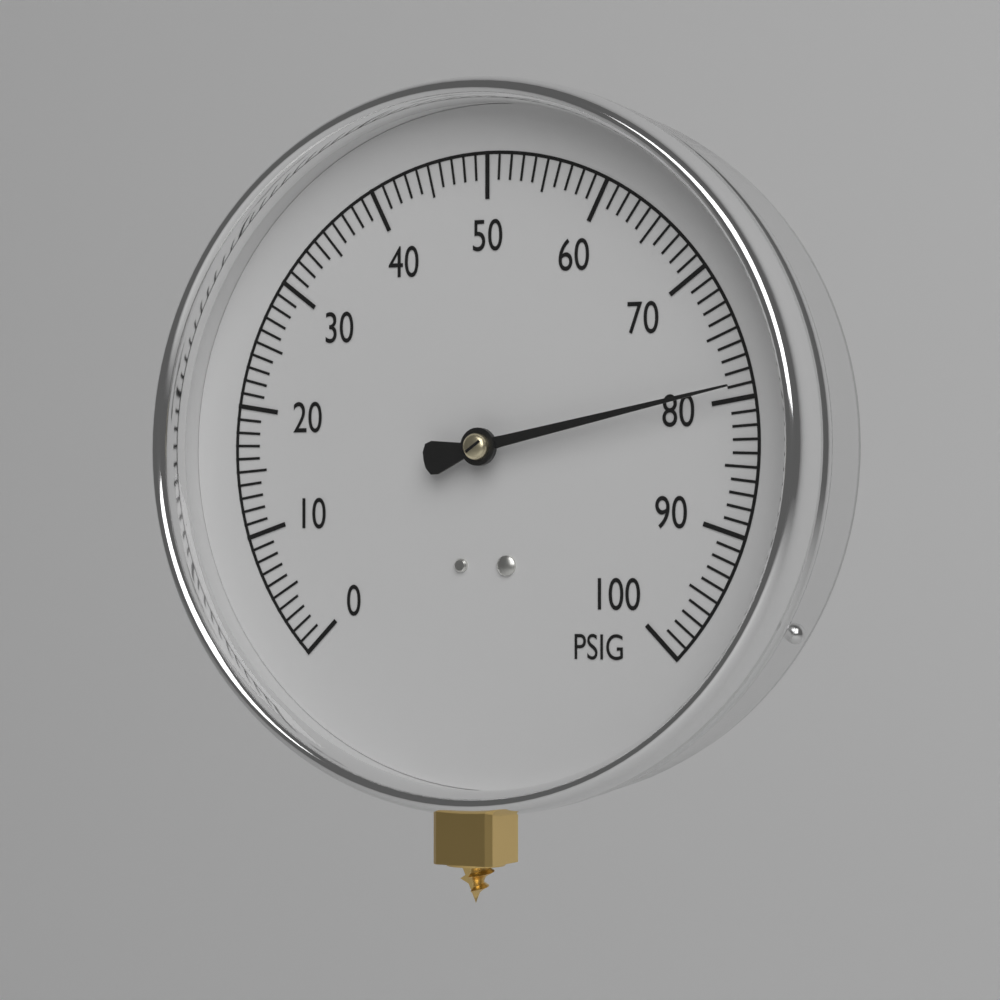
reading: 79 PSIG
